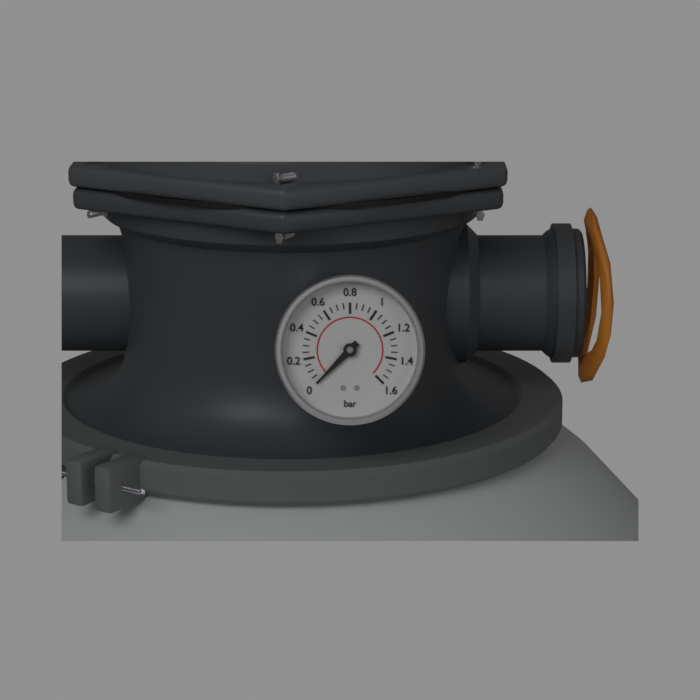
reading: 0.00 bar
